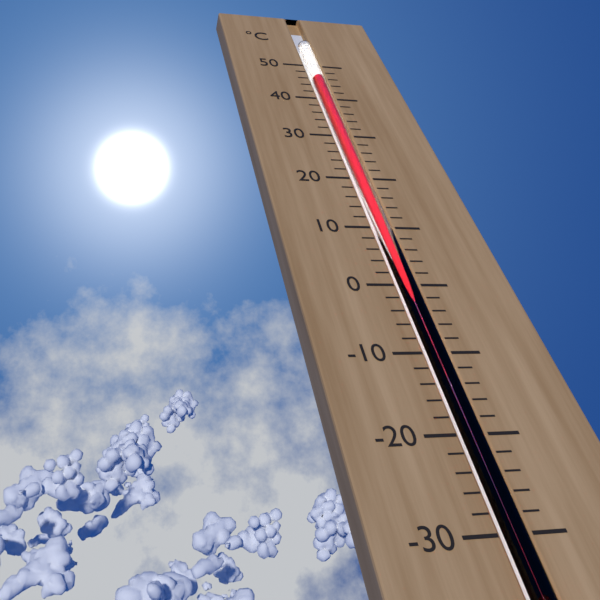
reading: 46 °C
